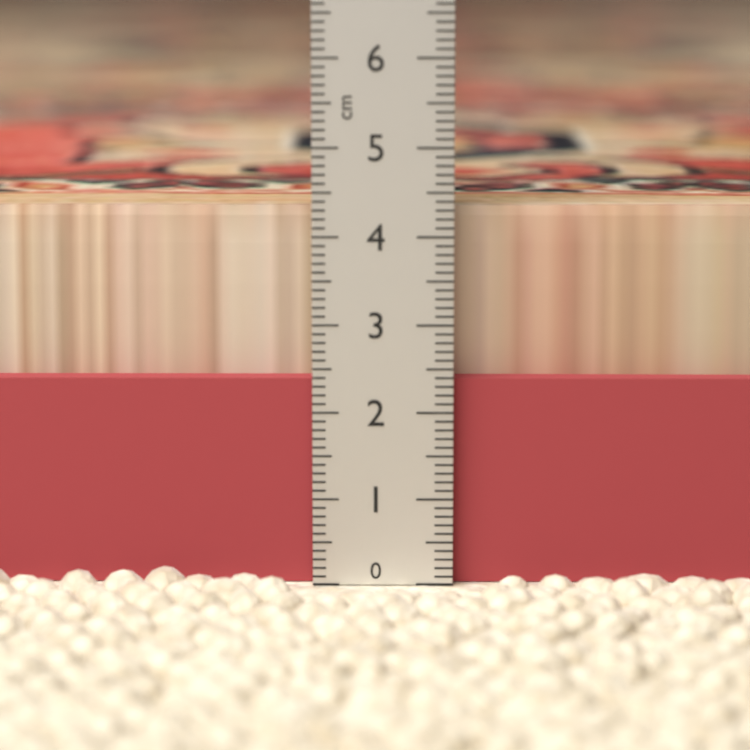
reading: 4.3 cm
